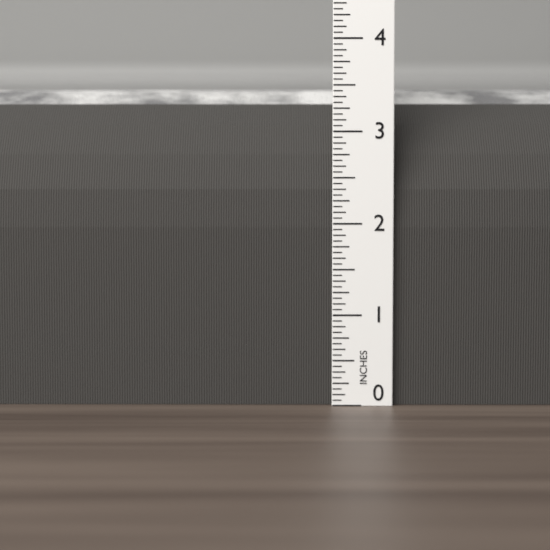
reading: 3.5625 in
